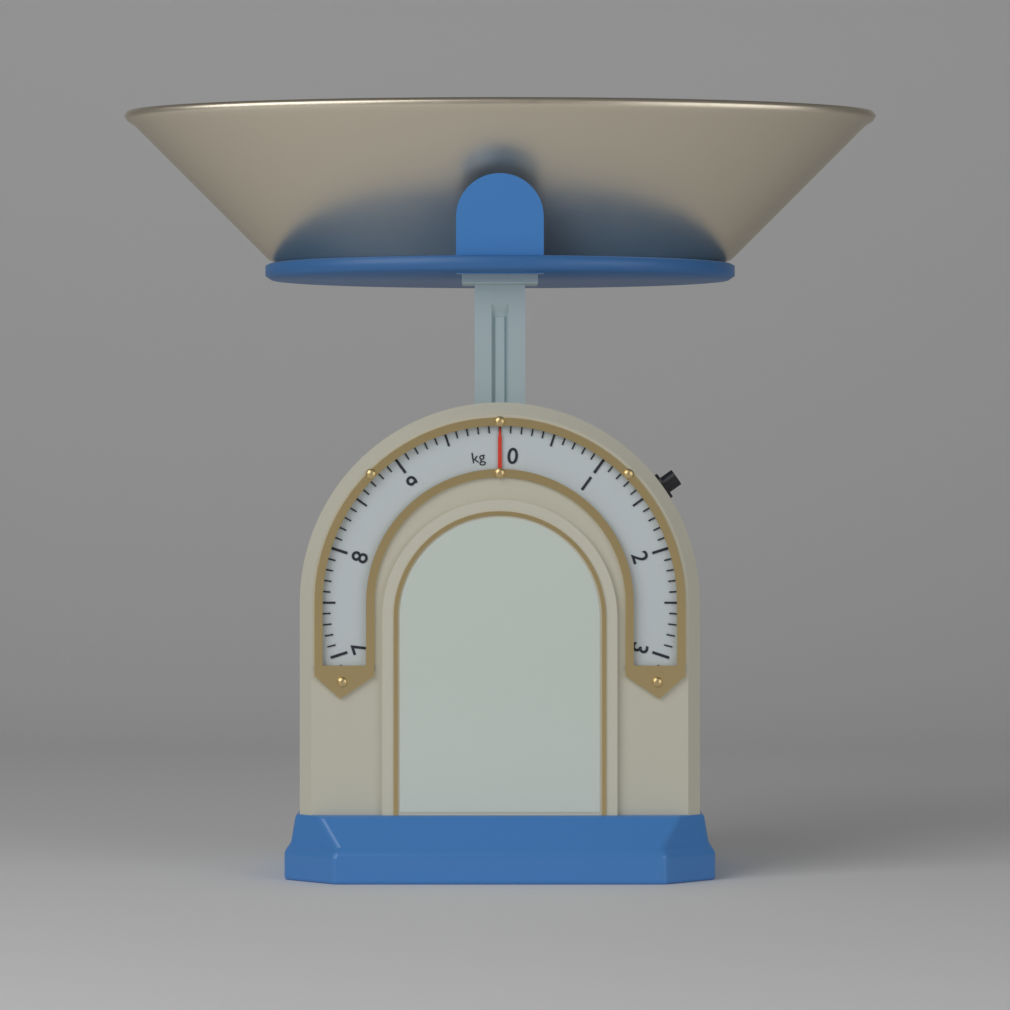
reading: 0.0 kg
